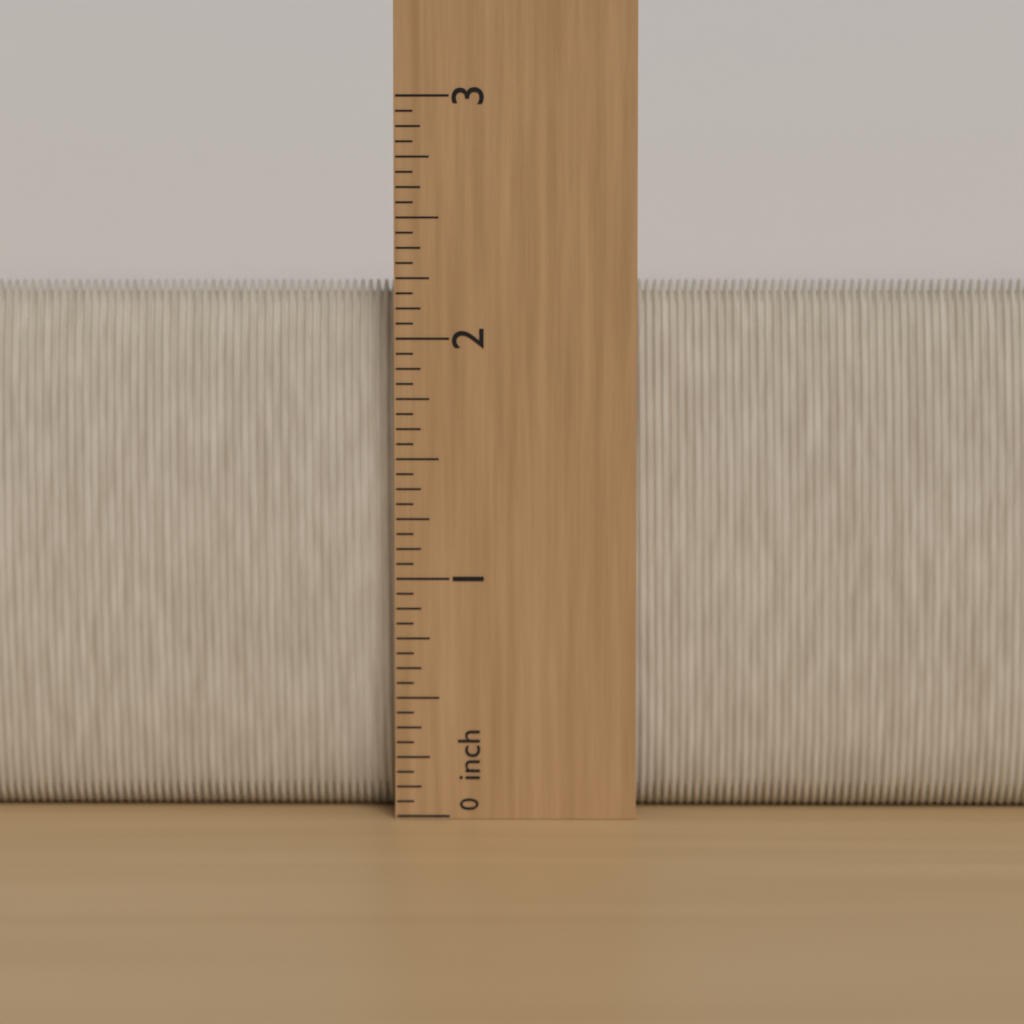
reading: 2.2500 inch
